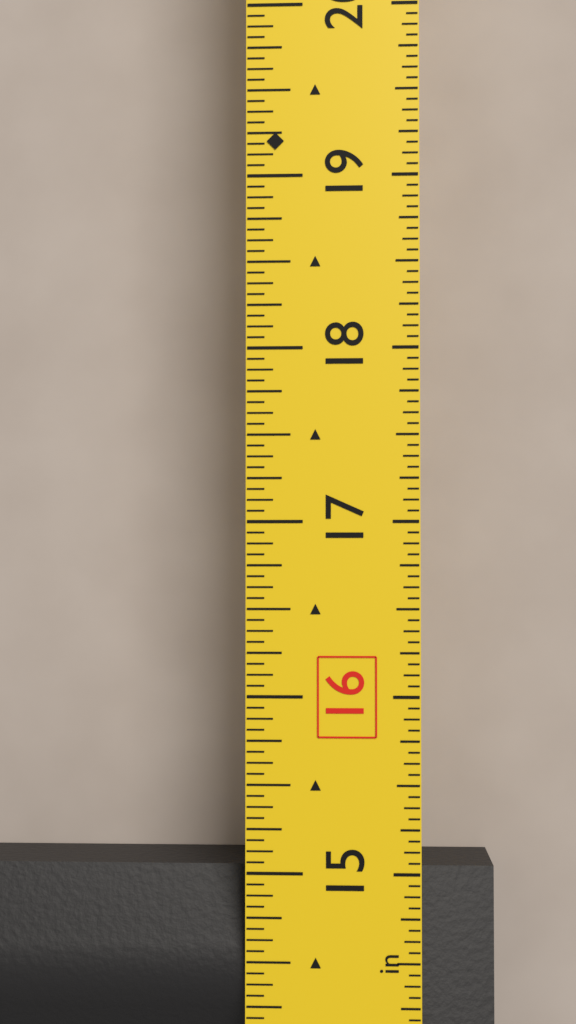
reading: 15.0000 in
